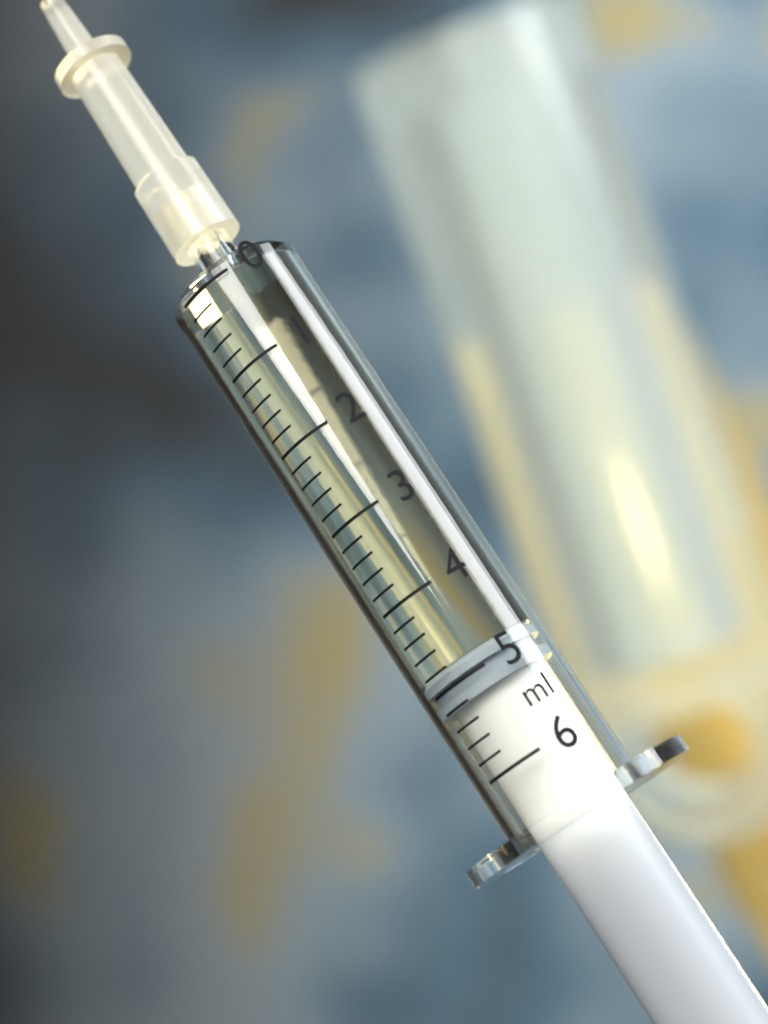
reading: 4.8 ml
